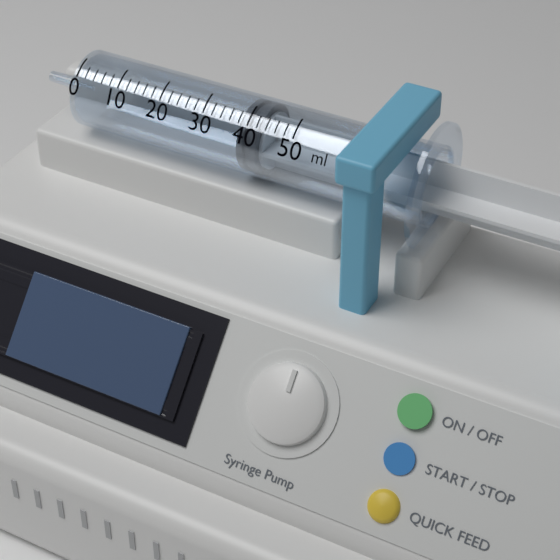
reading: 38 ml
